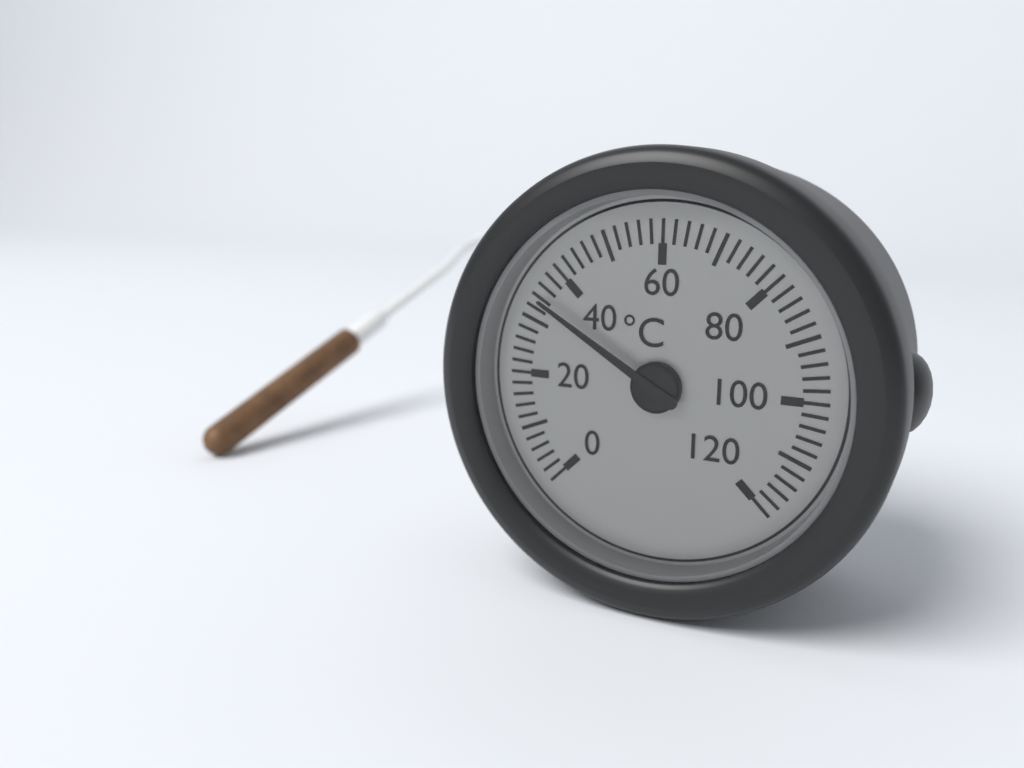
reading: 34 °C
